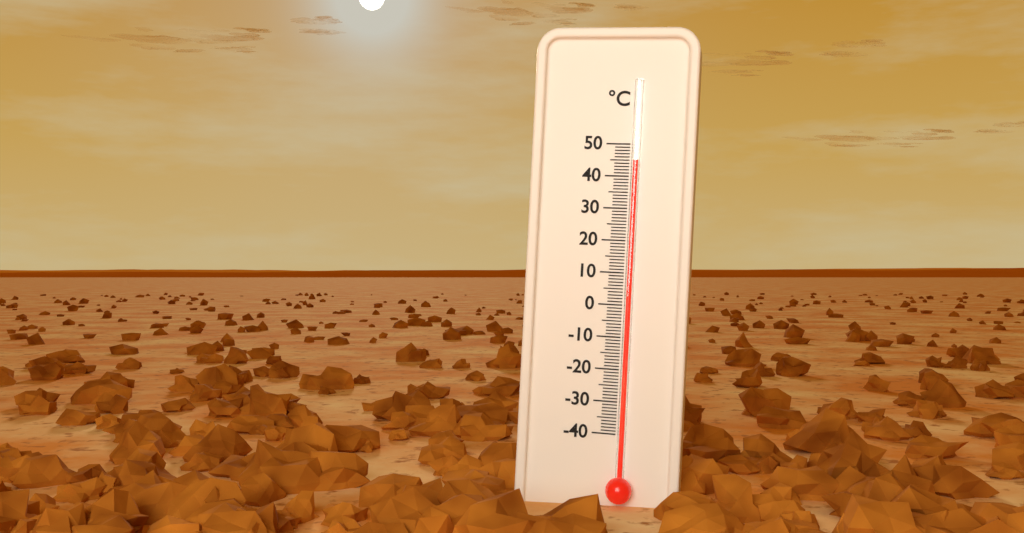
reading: 45 °C
